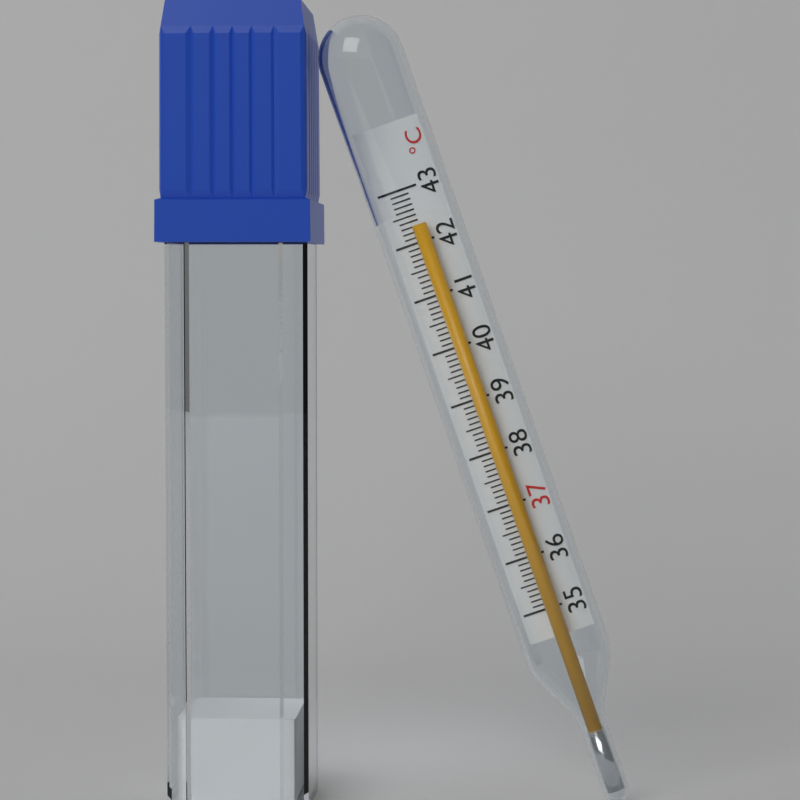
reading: 42.3 °C
